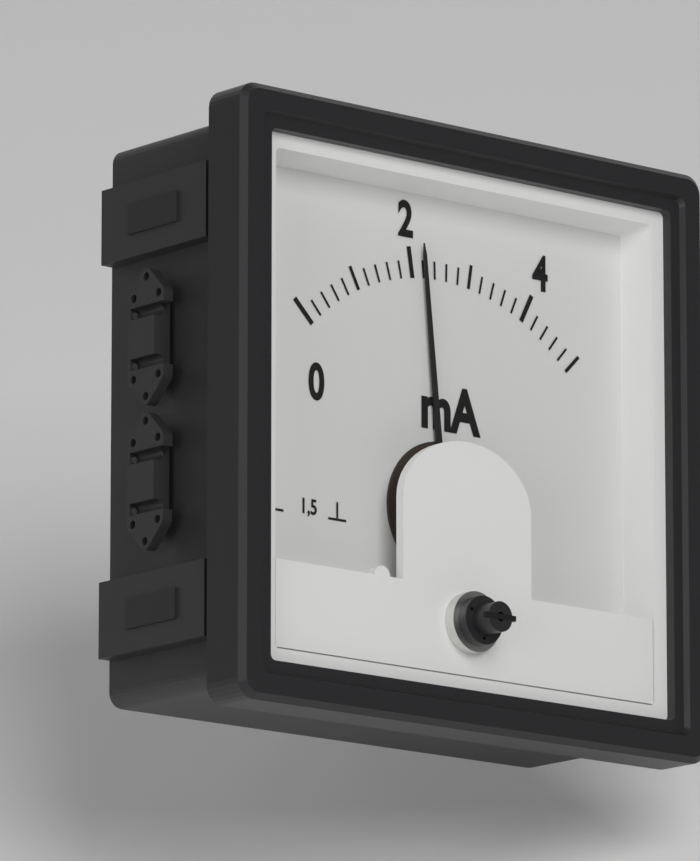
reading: 2.2 mA
